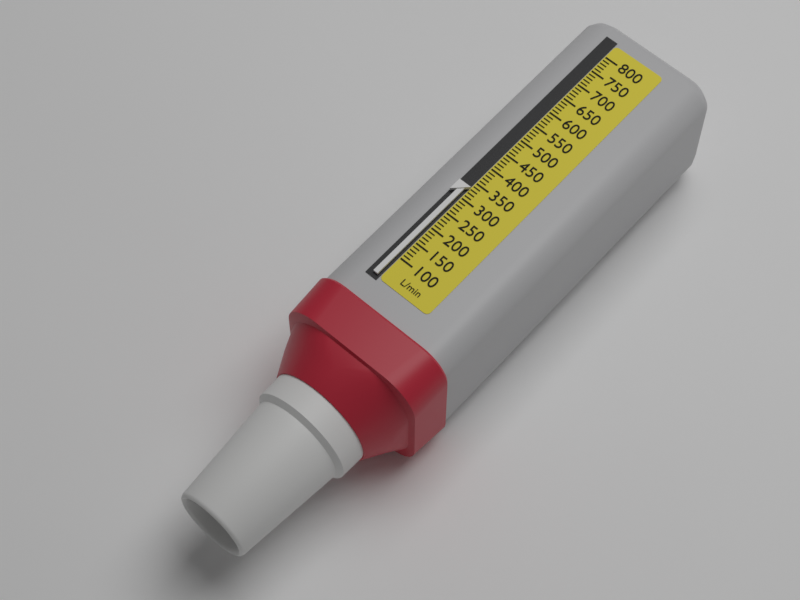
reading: 330 L/min
